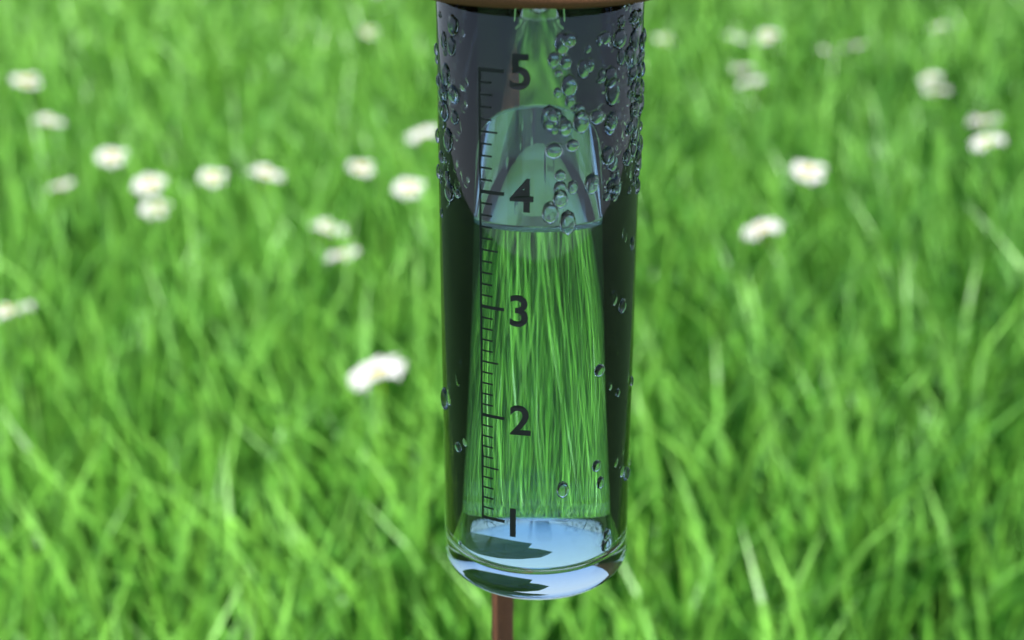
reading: 3.7 (no unit)
